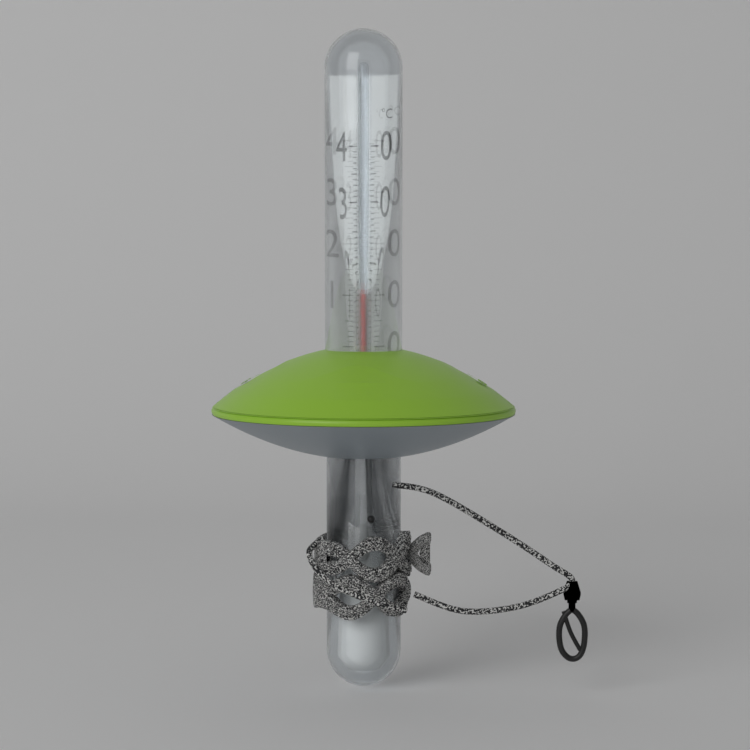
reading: 11 °C
